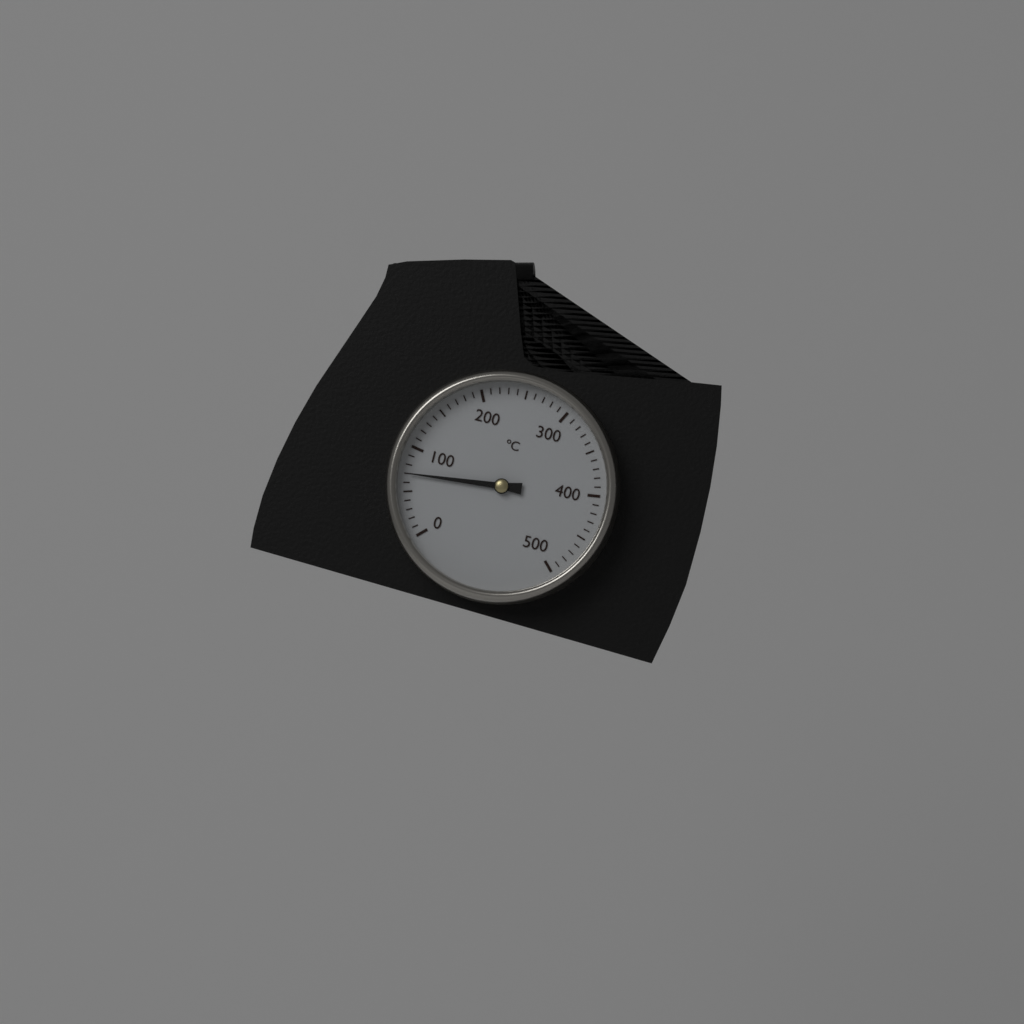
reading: 70 °C
